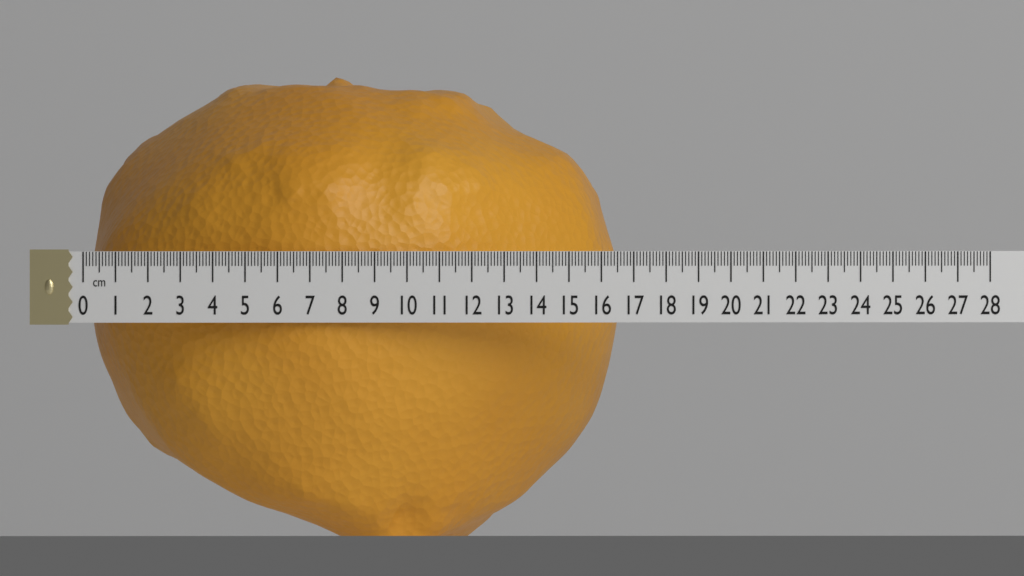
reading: 16.4 cm
